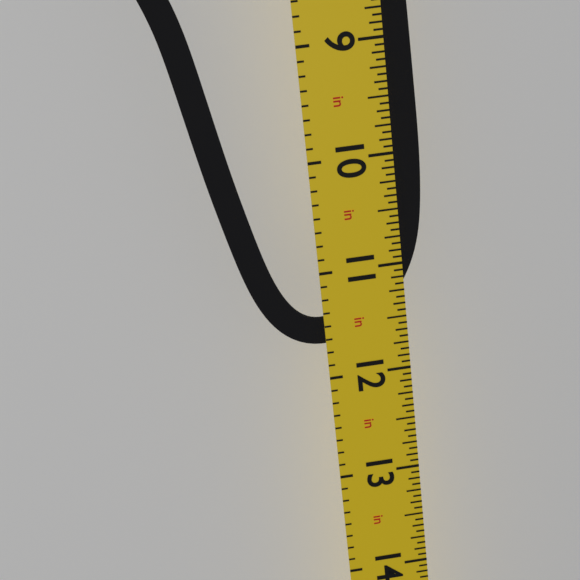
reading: 11.6875 in
